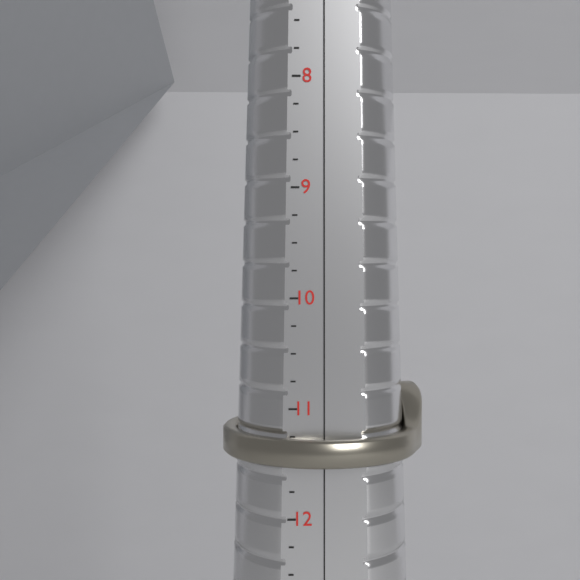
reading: 11.50 (no unit)
